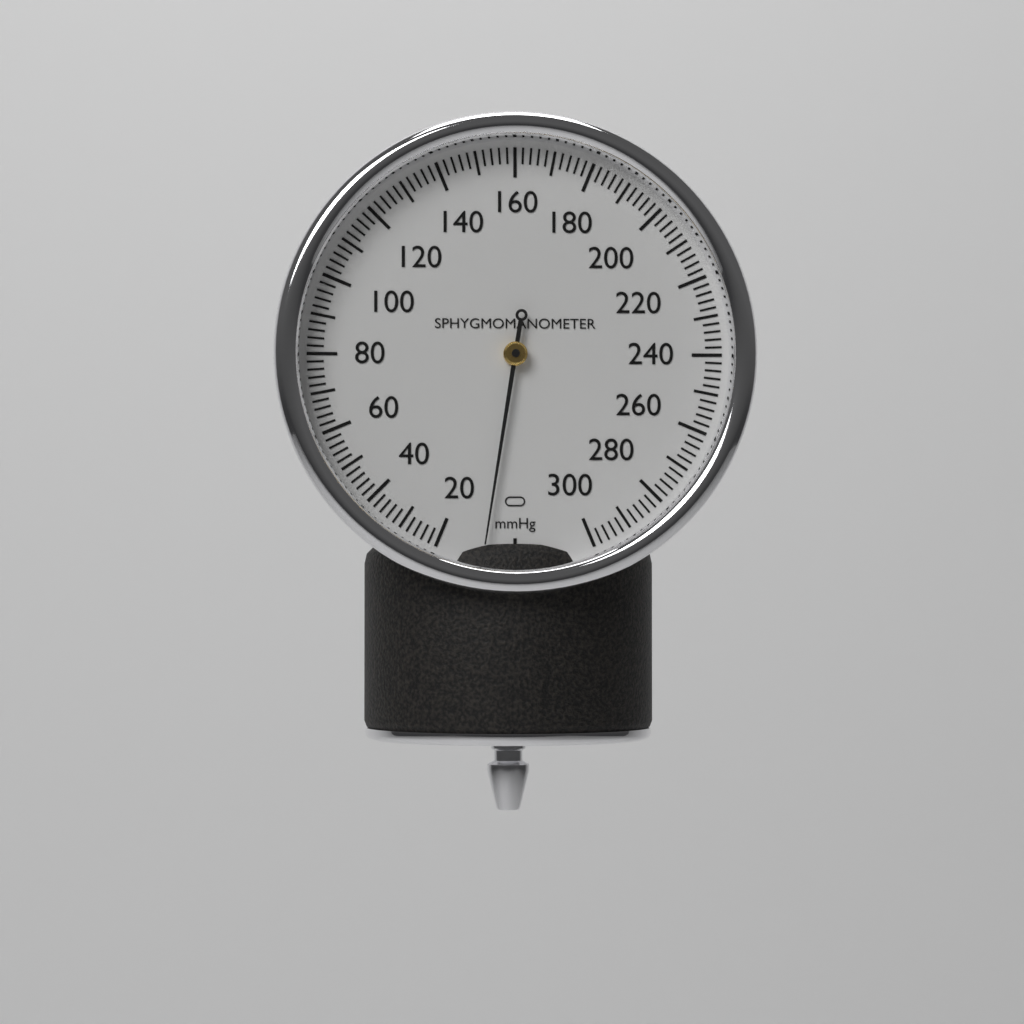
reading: 8 mmHg
